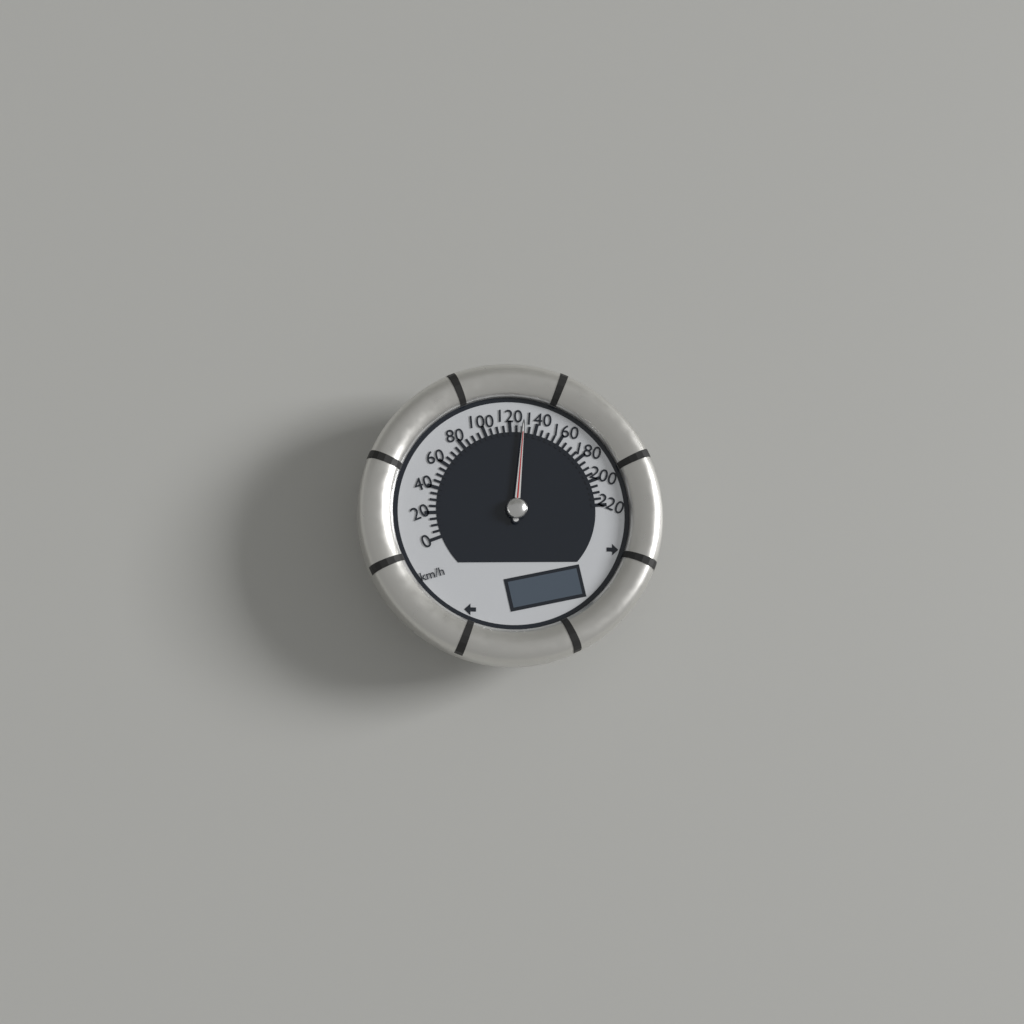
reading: 130 km/h
